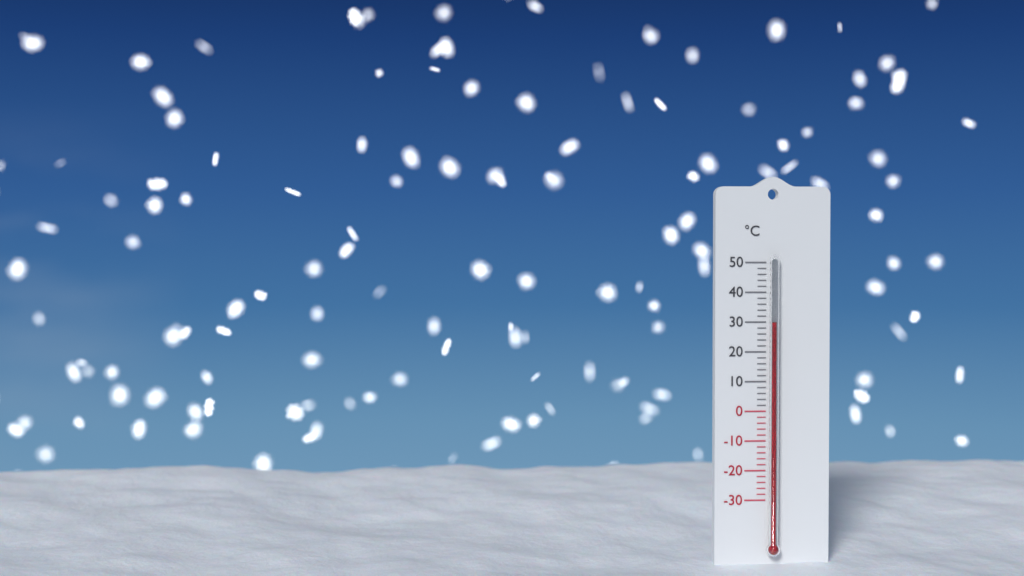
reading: 30 °C
